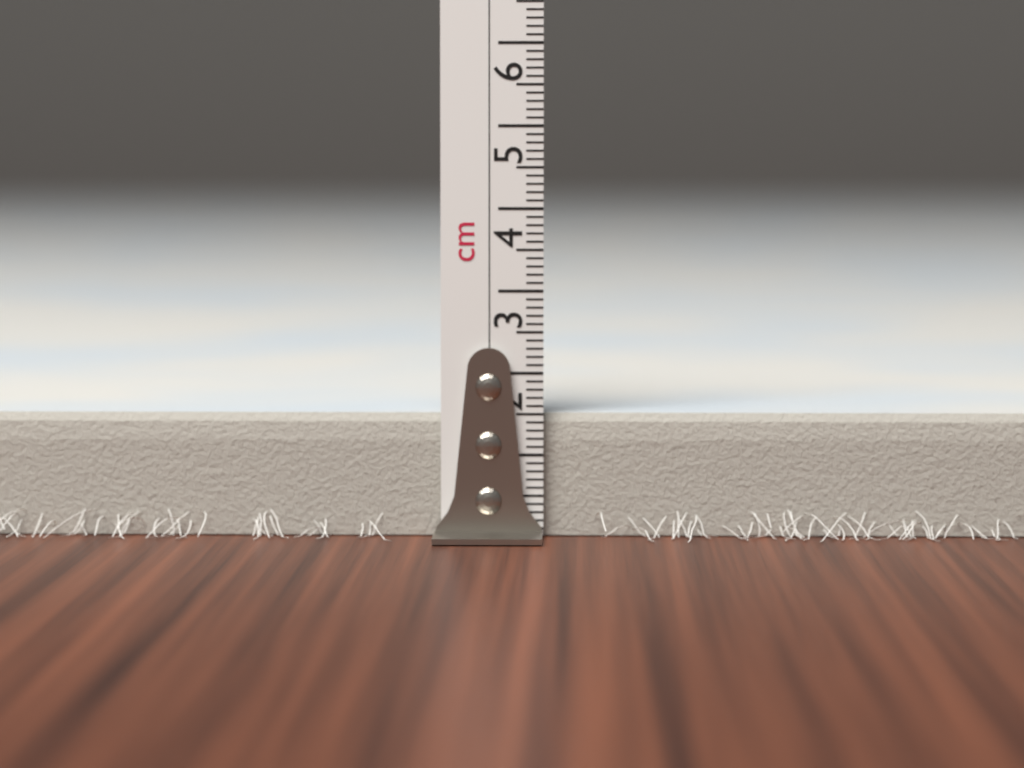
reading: 1.5 cm
